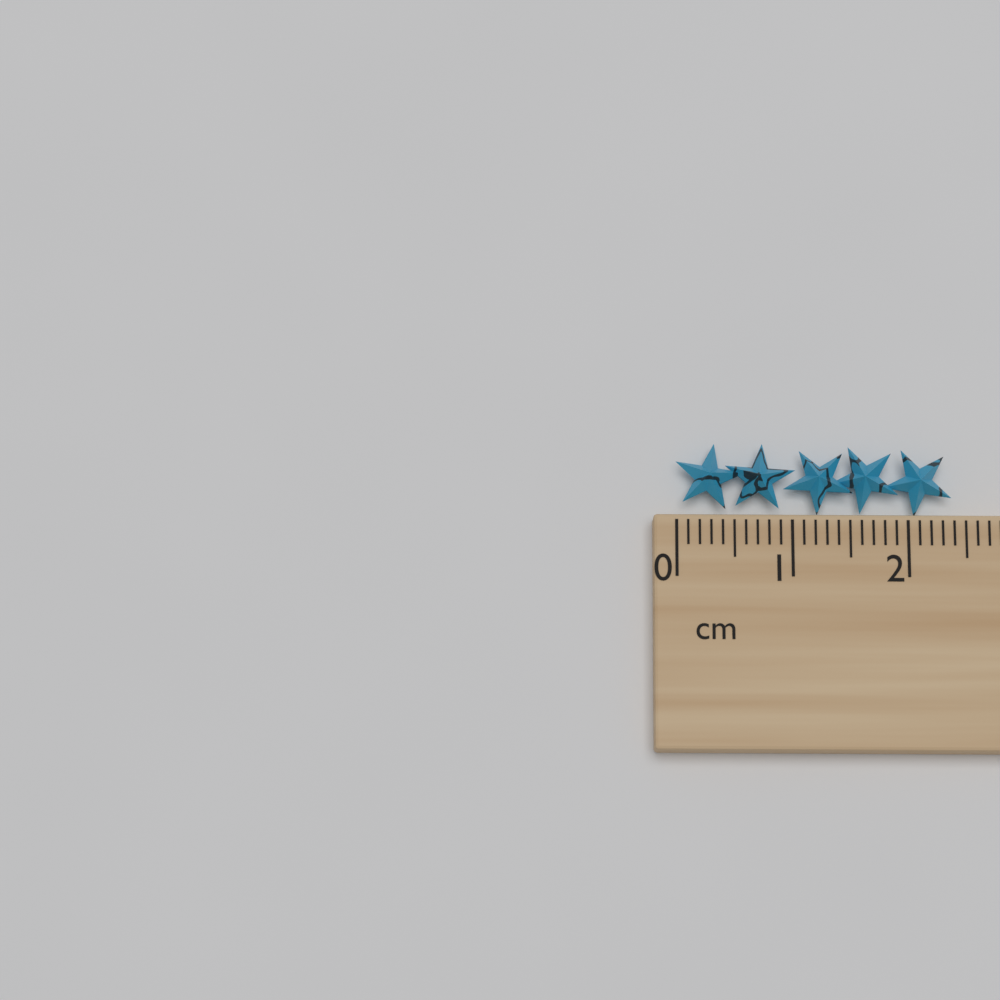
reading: 2.4 cm
